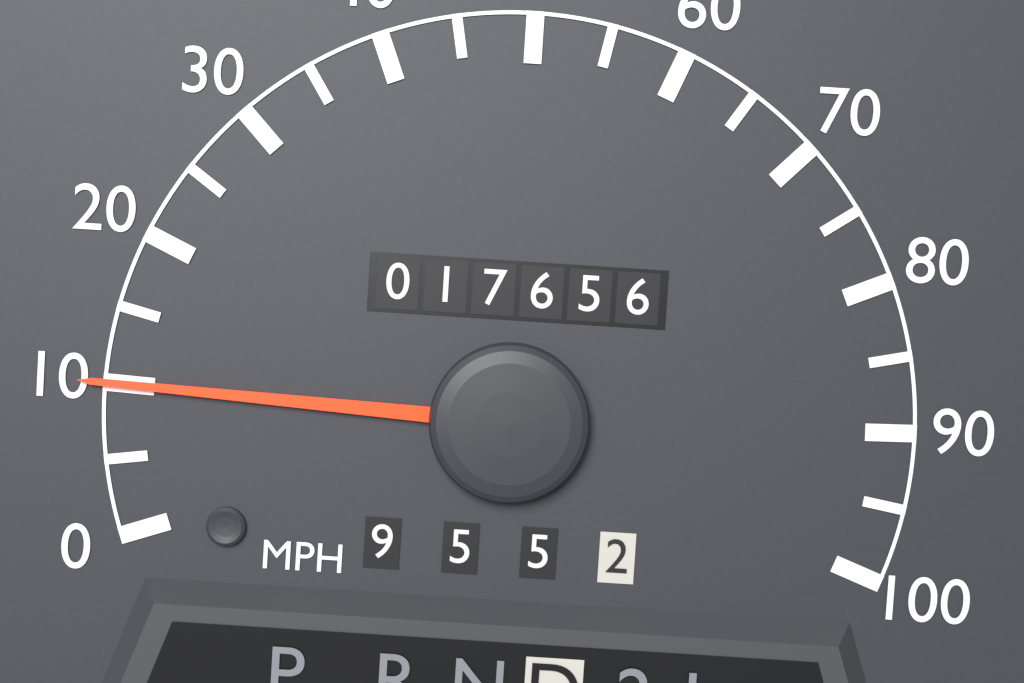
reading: 10 MPH
